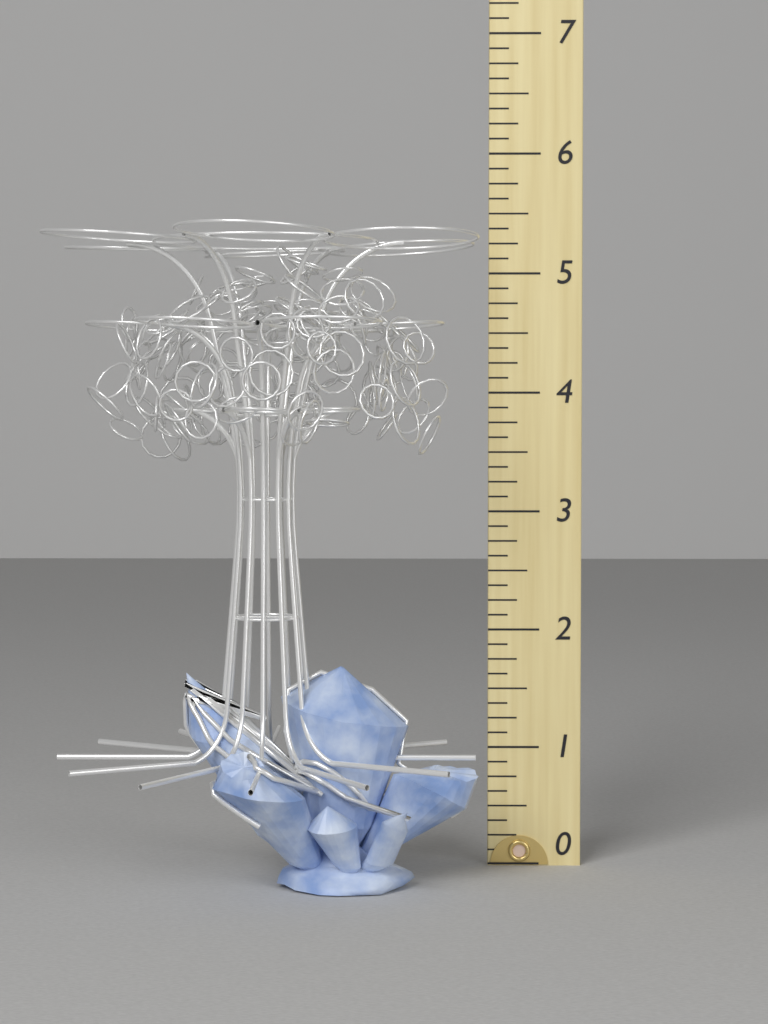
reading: 5.250 (no unit)
